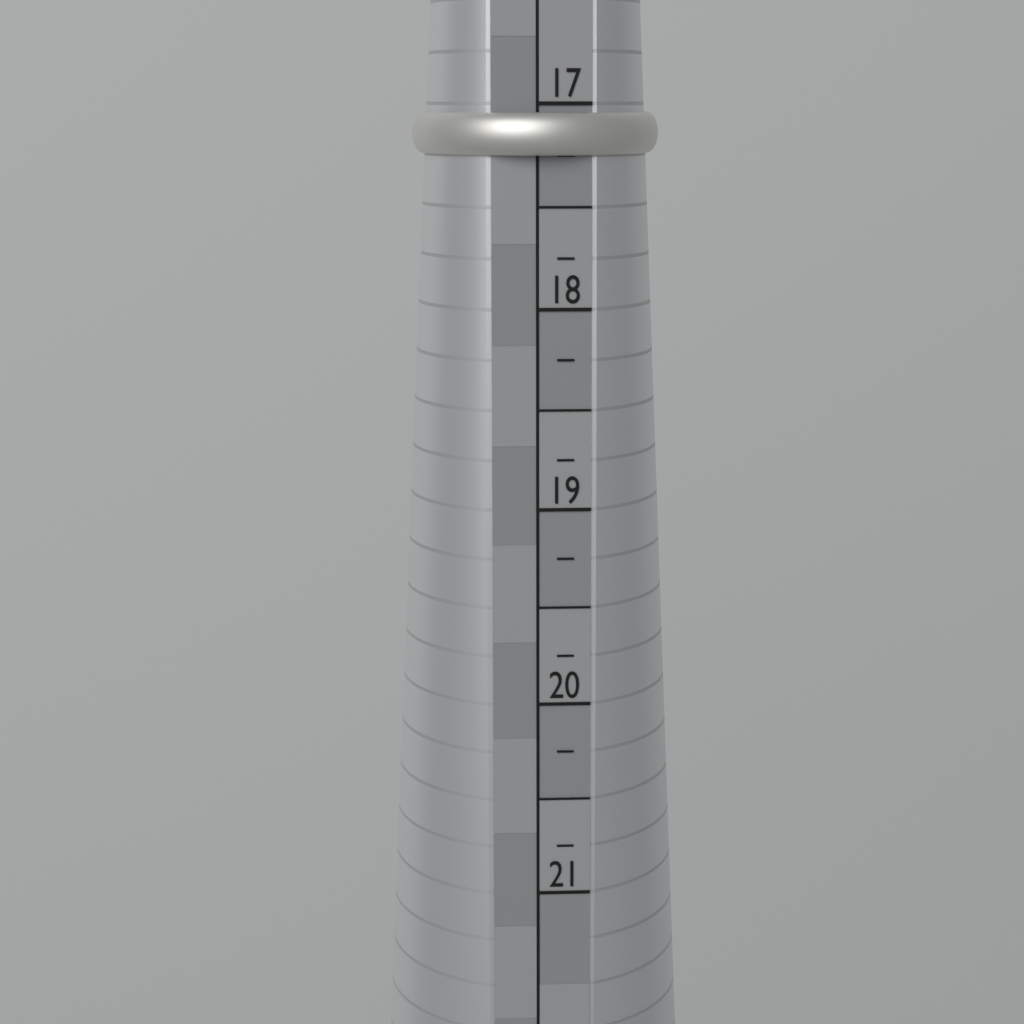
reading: 17.25 (no unit)
